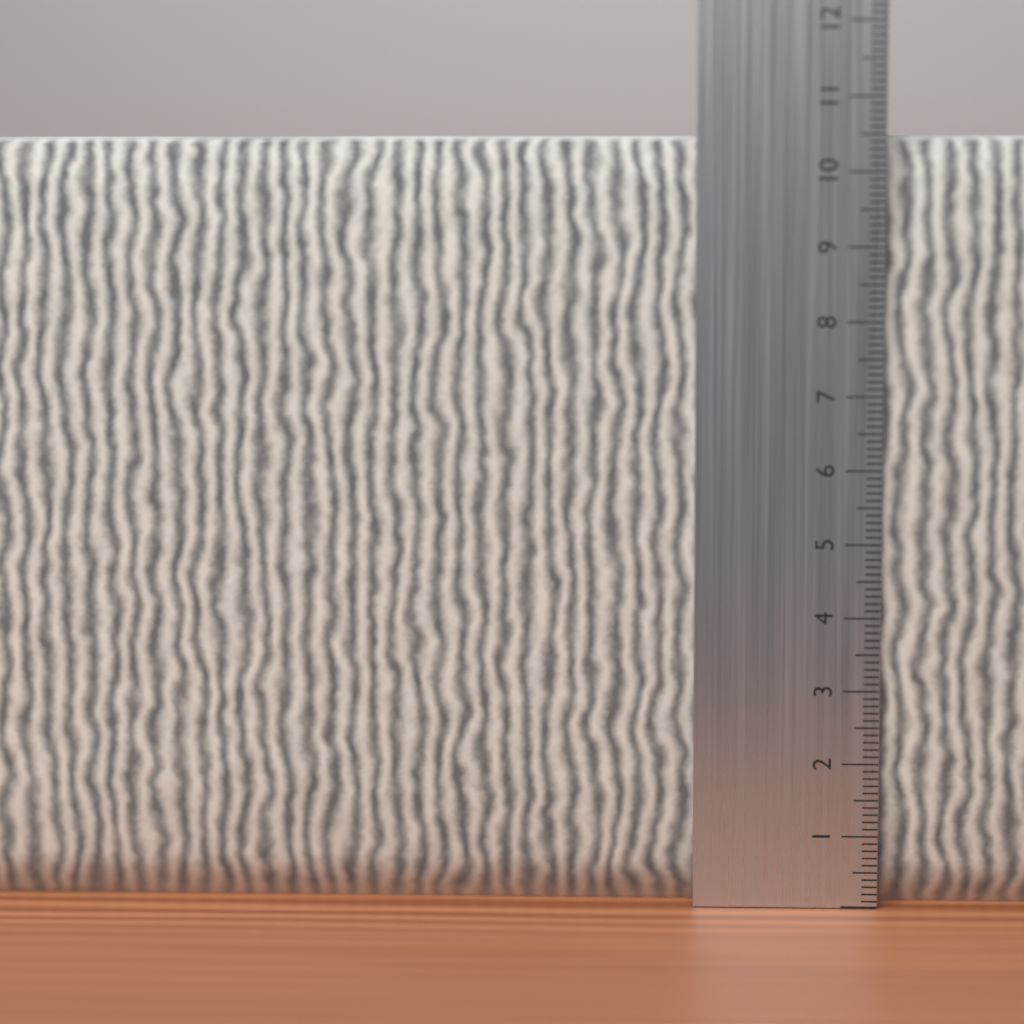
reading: 10.5 cm
